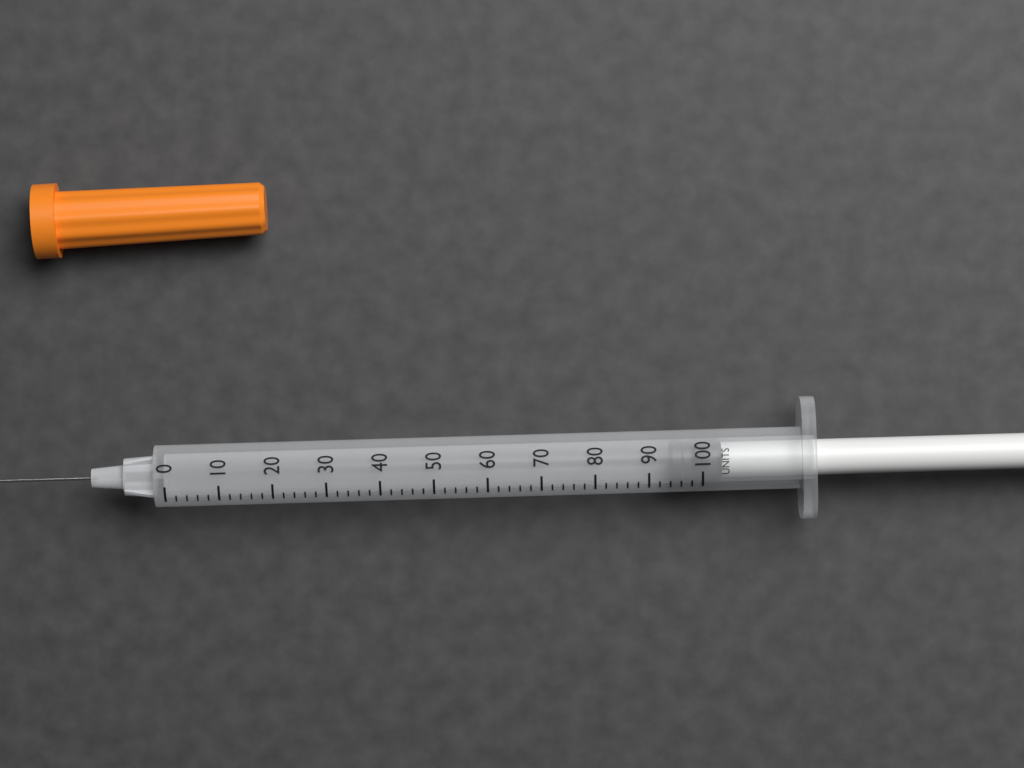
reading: 94 units
